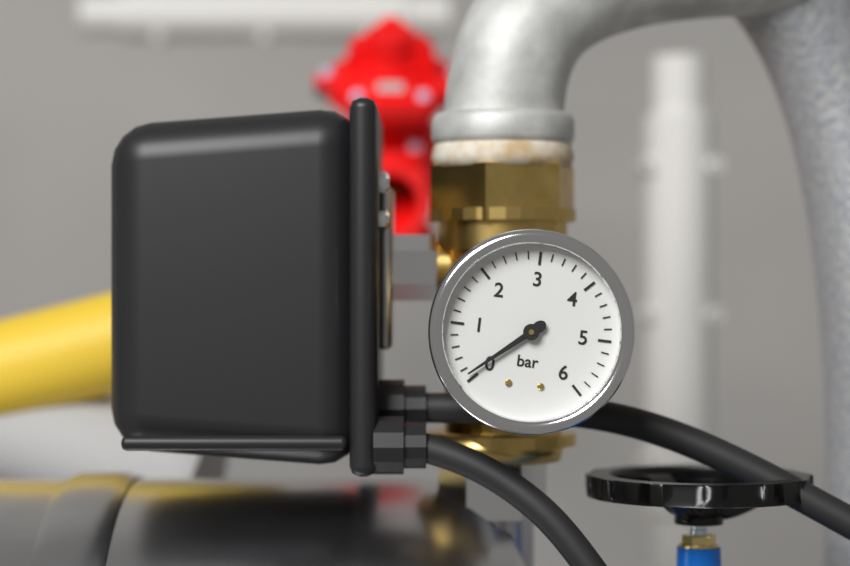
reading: 0.1 bar
